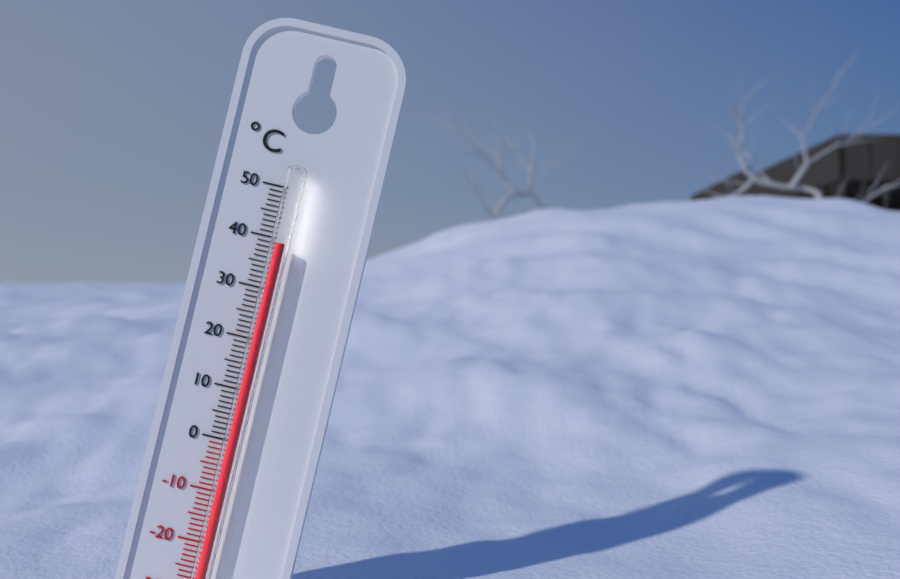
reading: 39 °C
